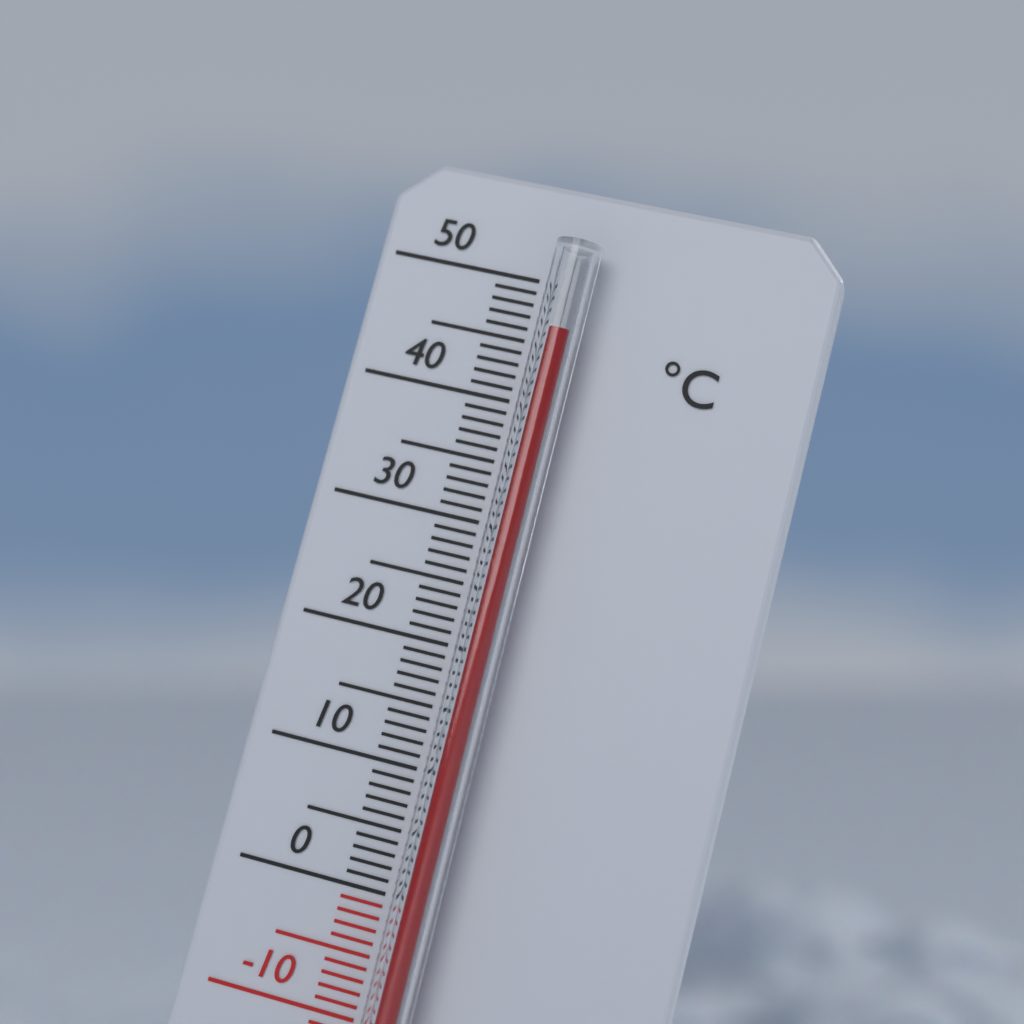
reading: 46 °C
